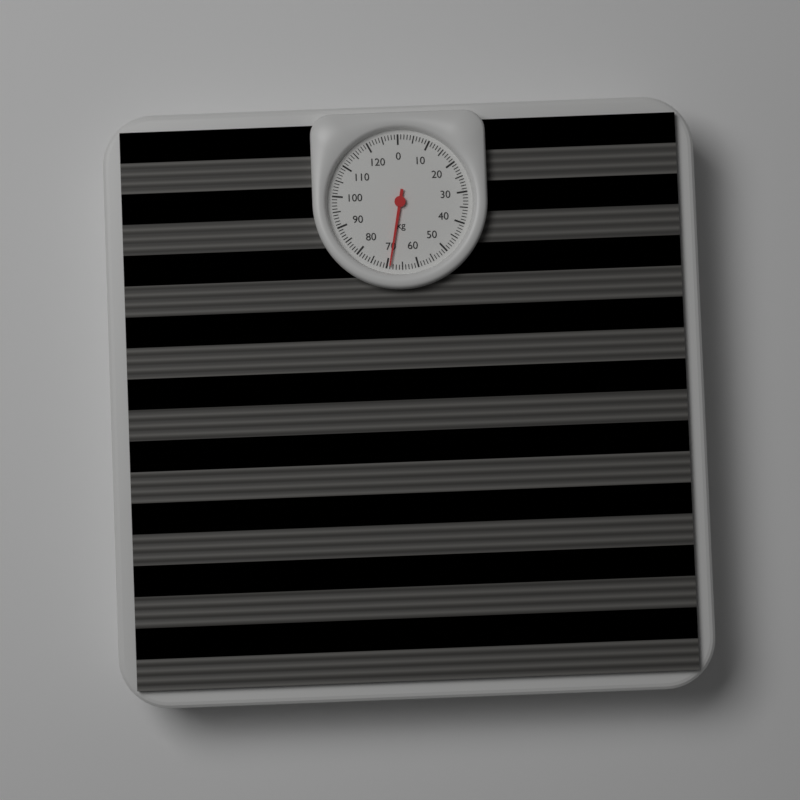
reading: 69 kg
